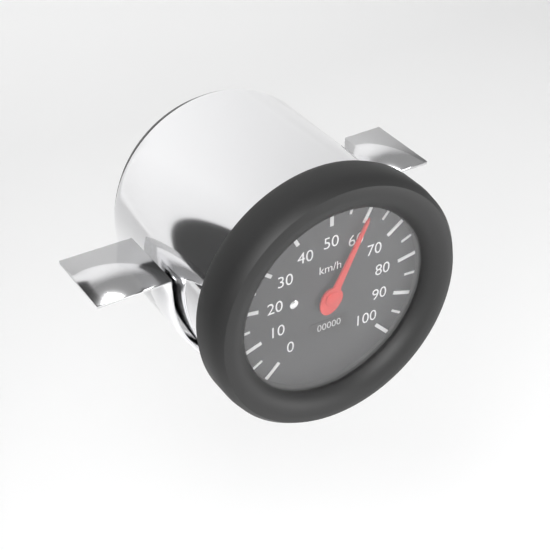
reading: 60 km/h
